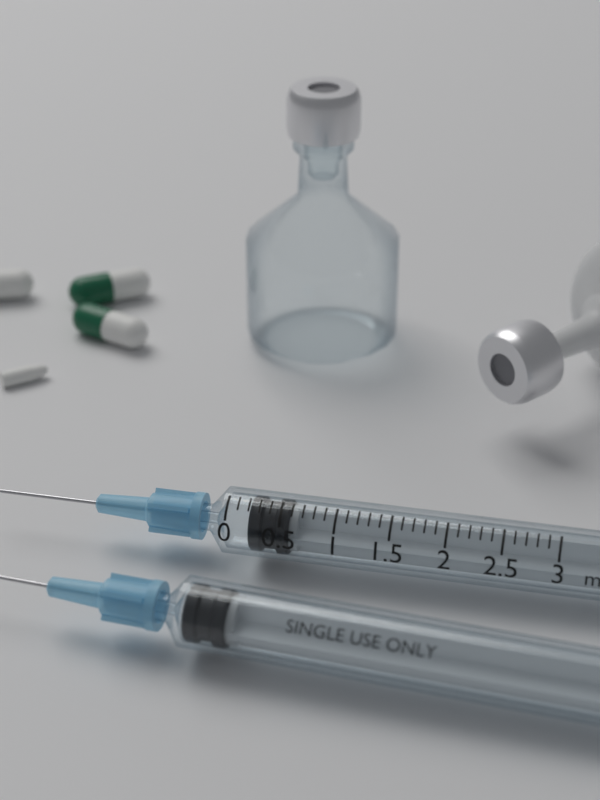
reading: 0.2 ml
